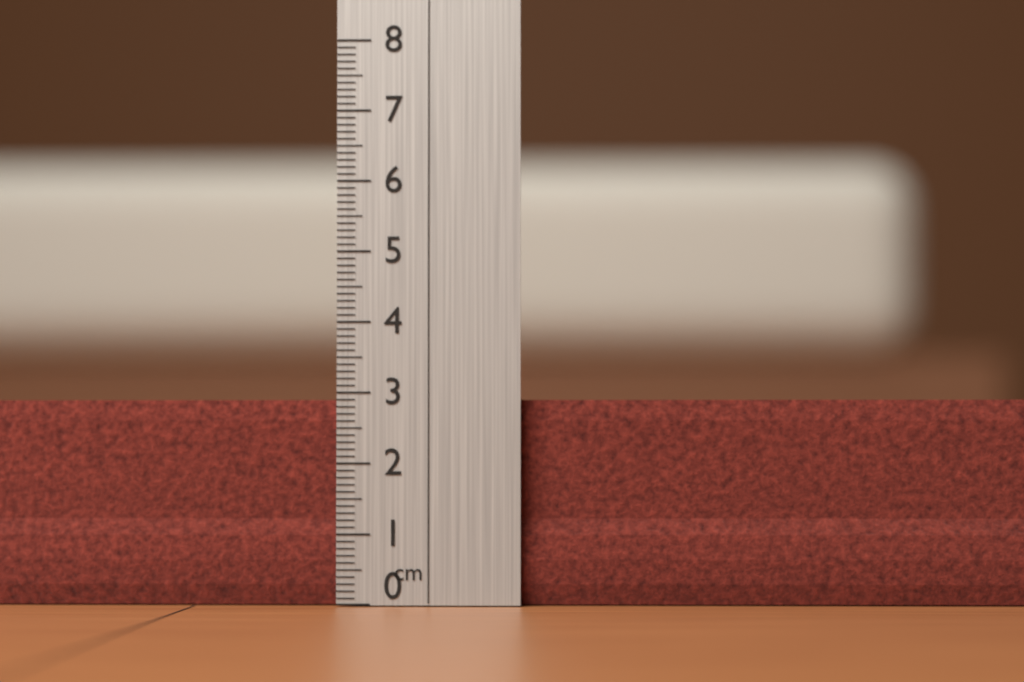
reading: 2.9 cm
